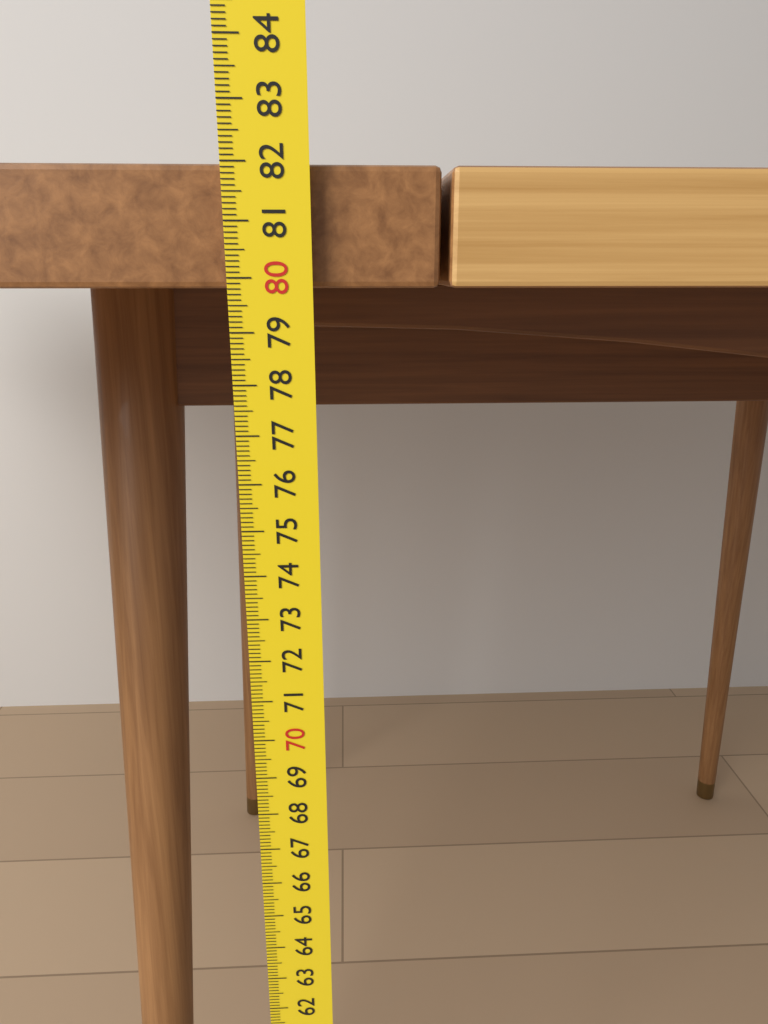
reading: 82.0 cm
